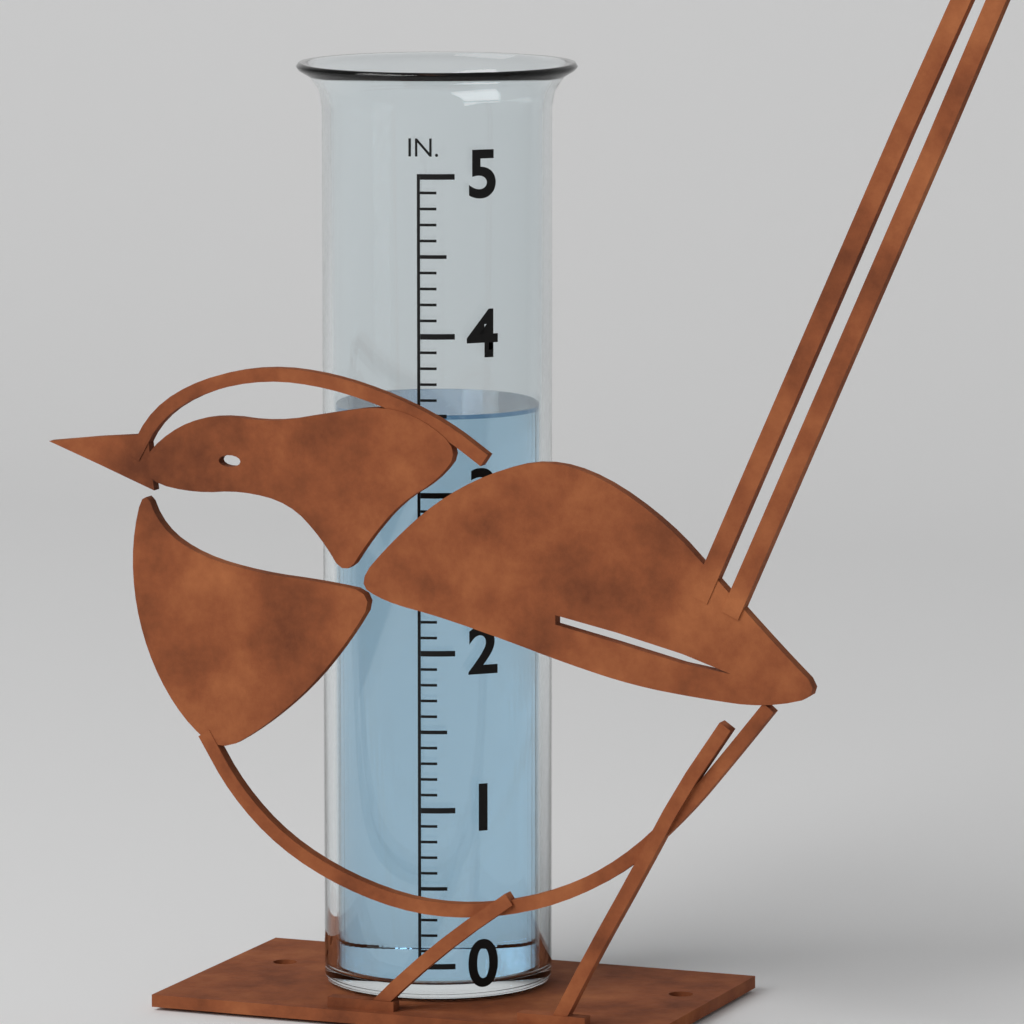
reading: 3.5 in
